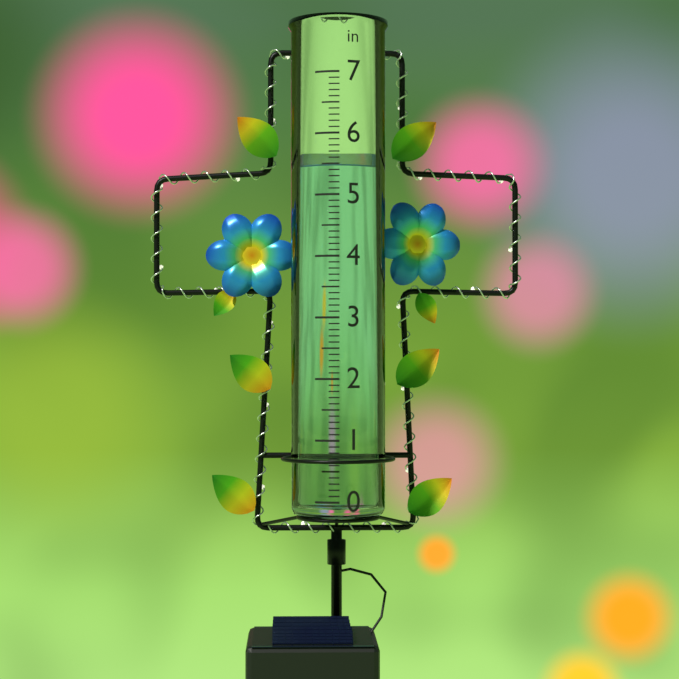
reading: 5.5 in
